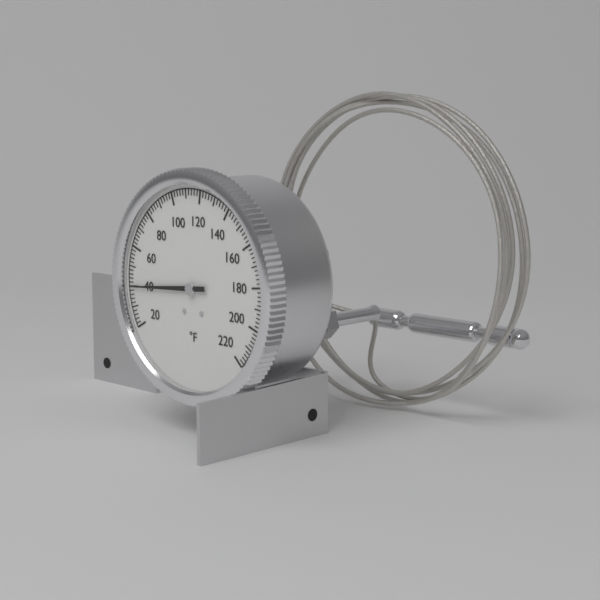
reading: 40 °F
